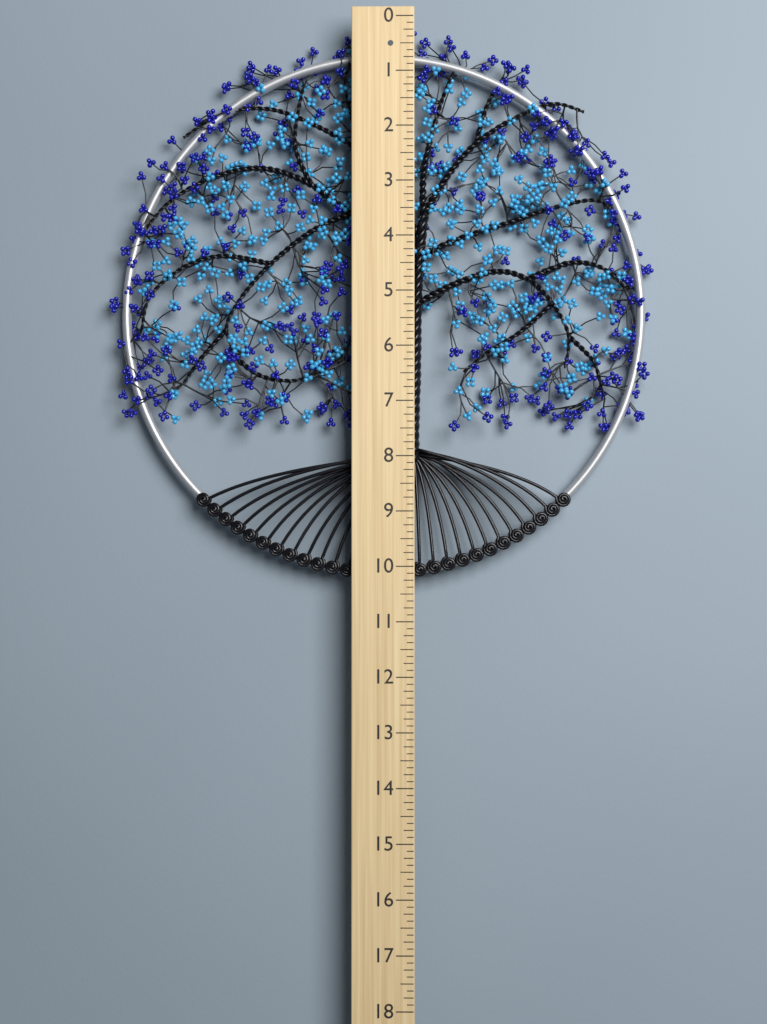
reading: 10.250 (no unit)
